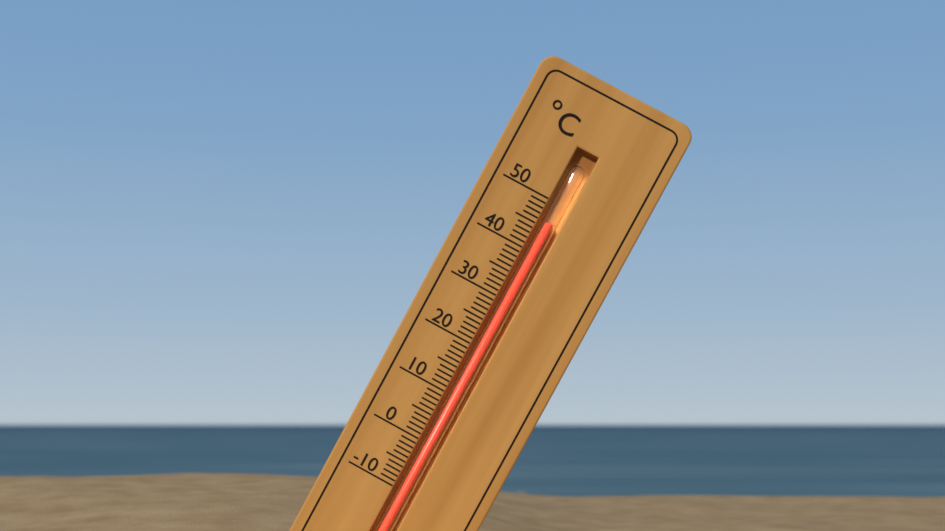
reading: 46 °C
